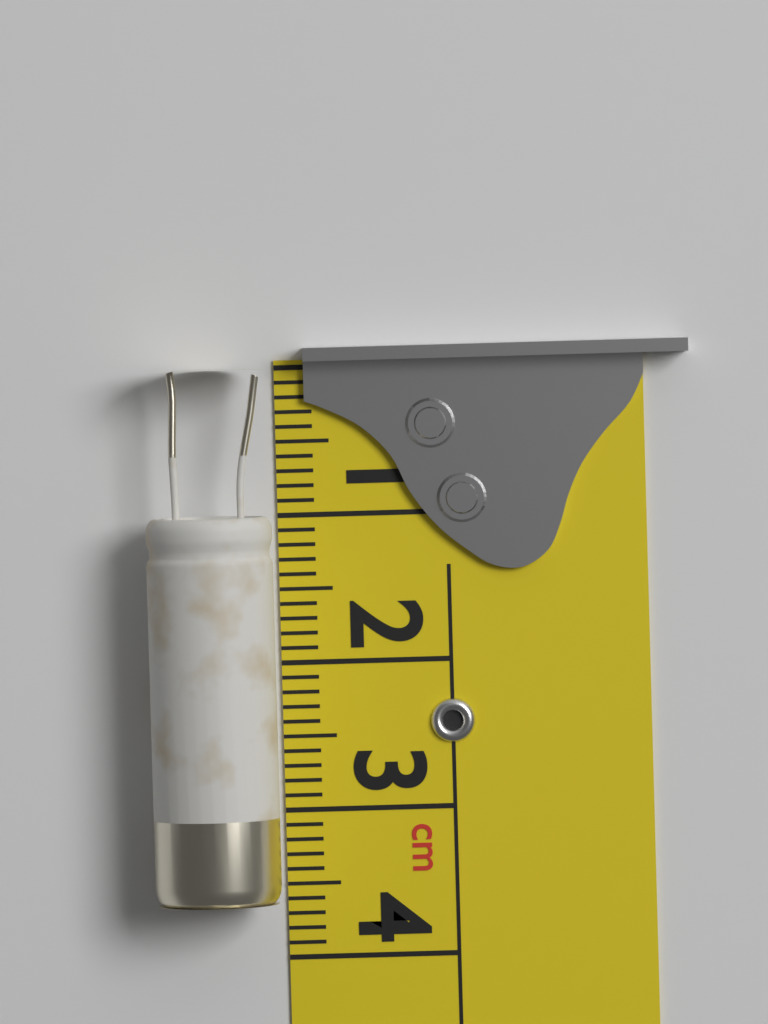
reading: 3.6 cm
